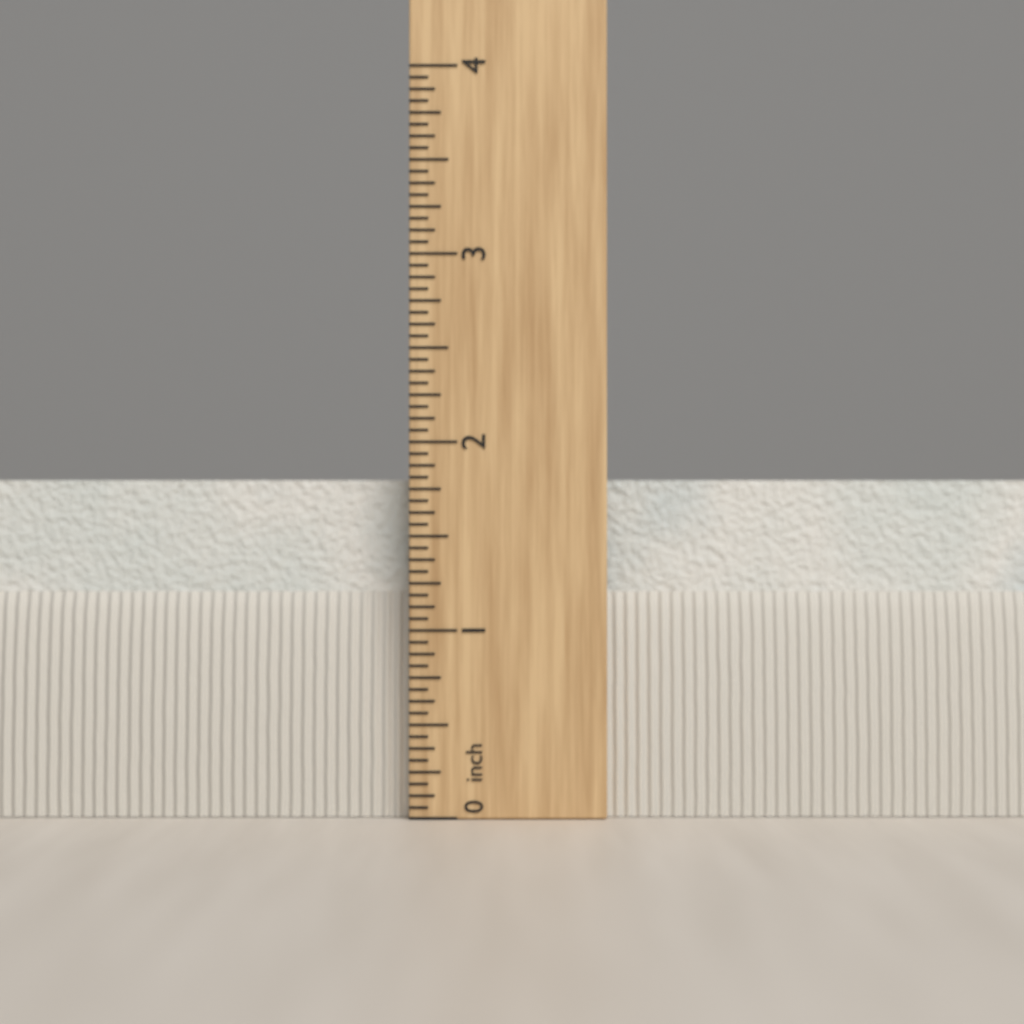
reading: 1.8125 in
